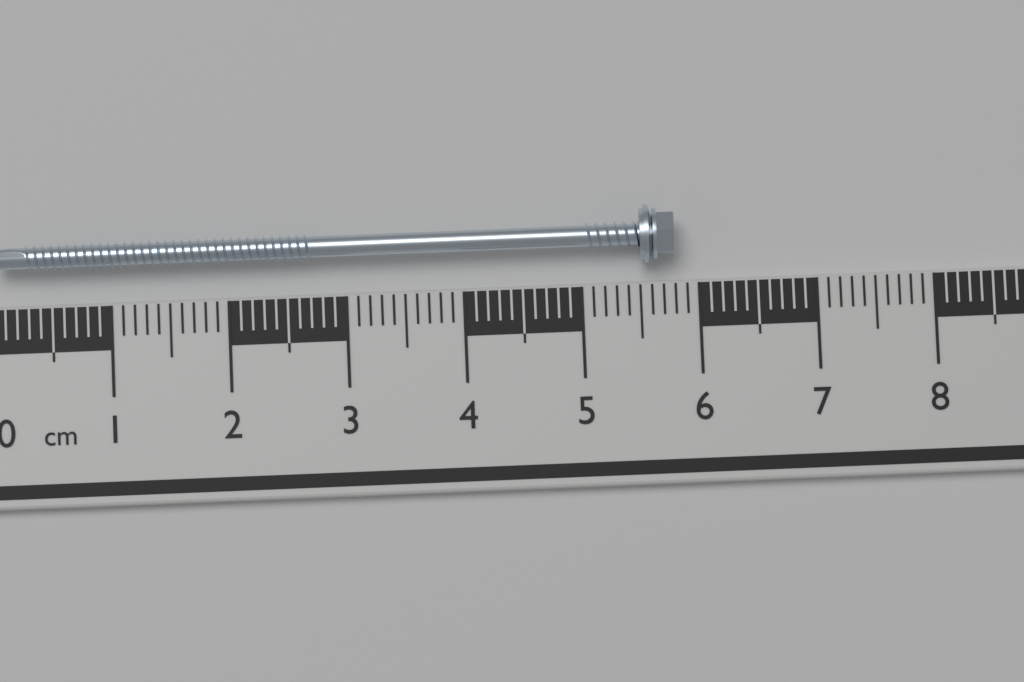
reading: 5.8 cm
